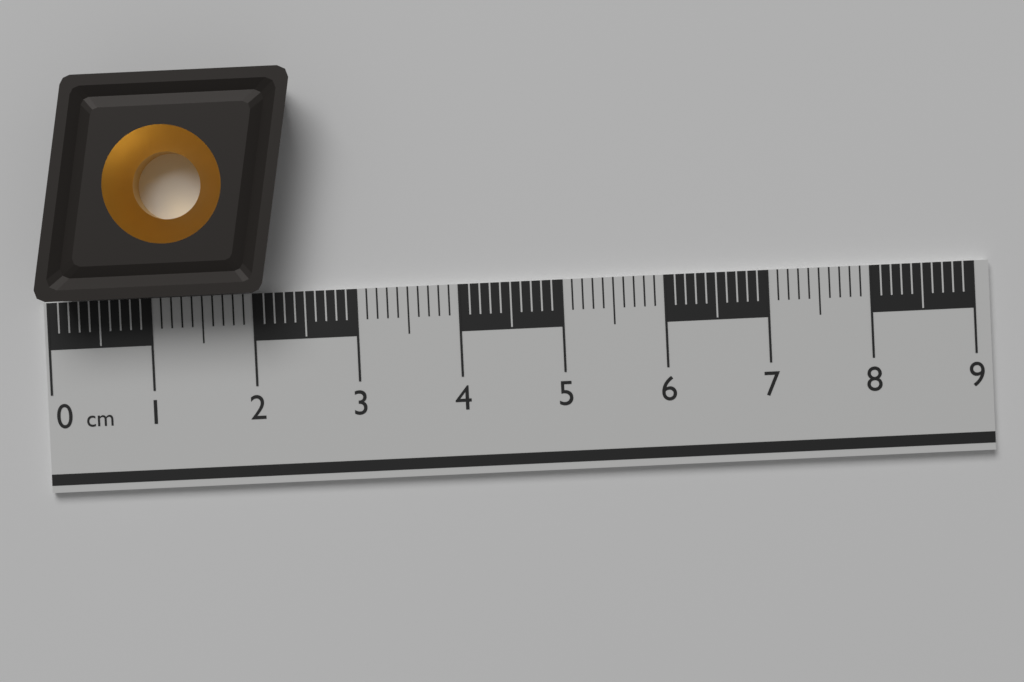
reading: 2.5 cm
